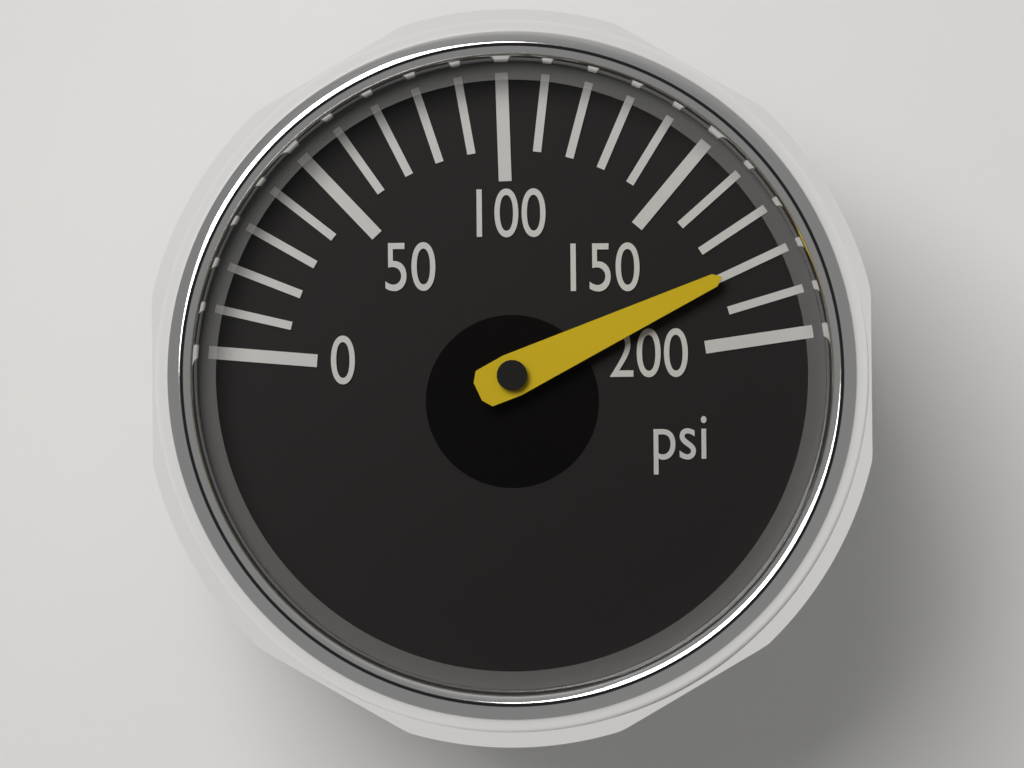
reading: 180 psi
